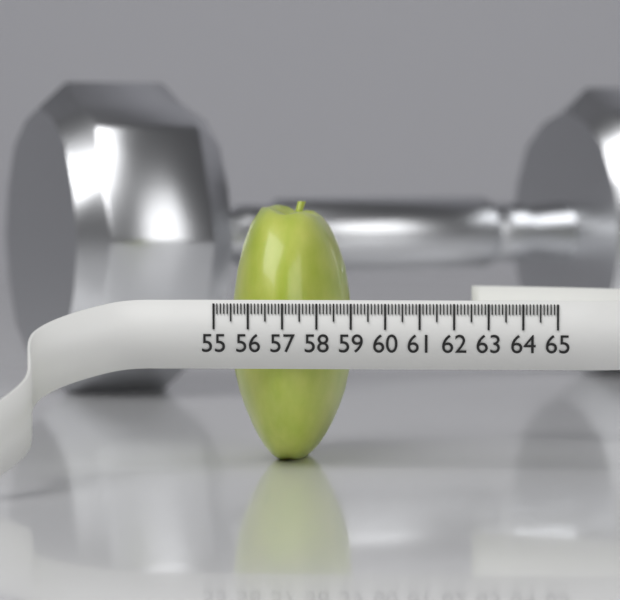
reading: 58.6 (no unit)
